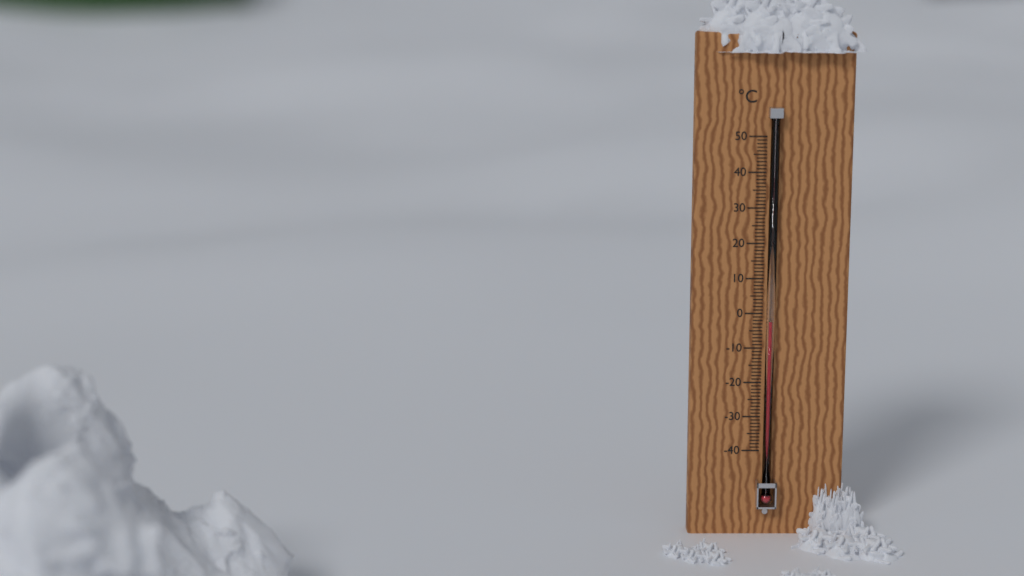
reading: -2 °C
